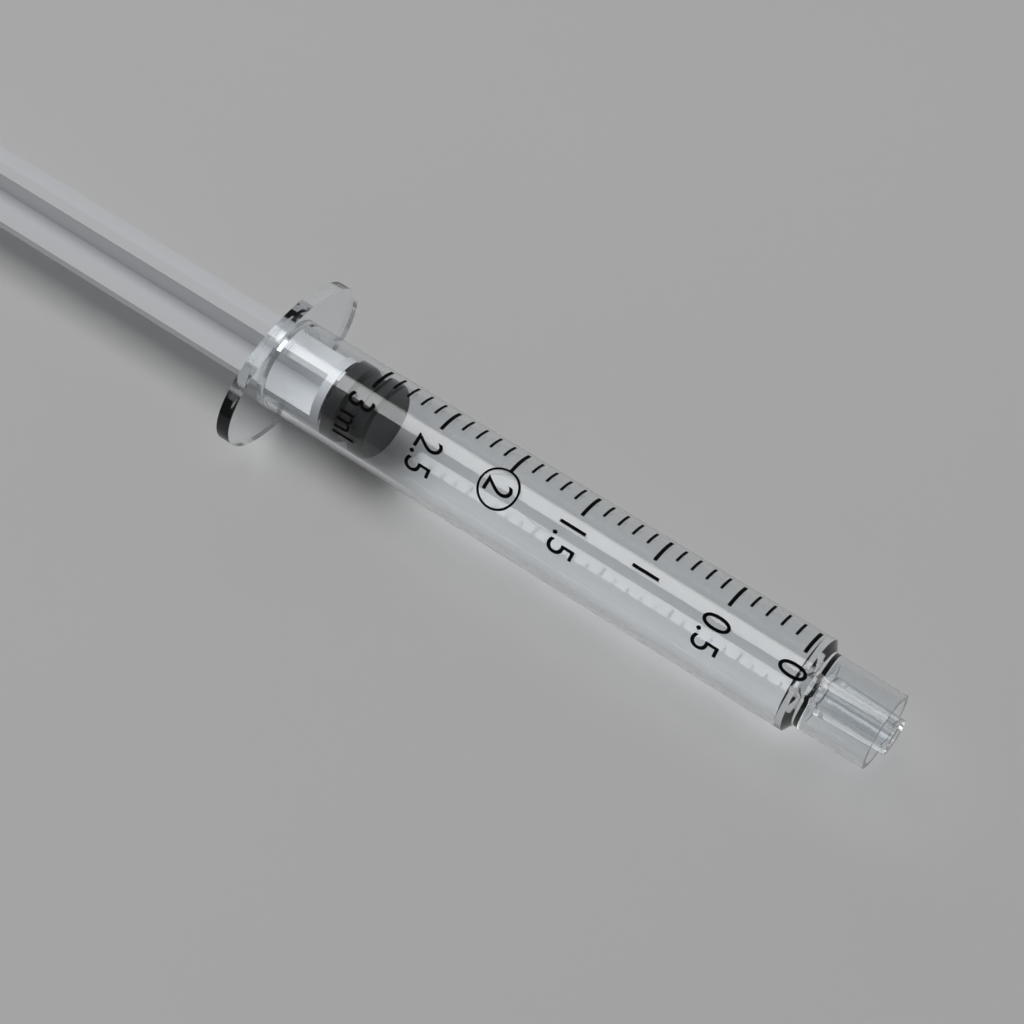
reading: 2.9 ml
